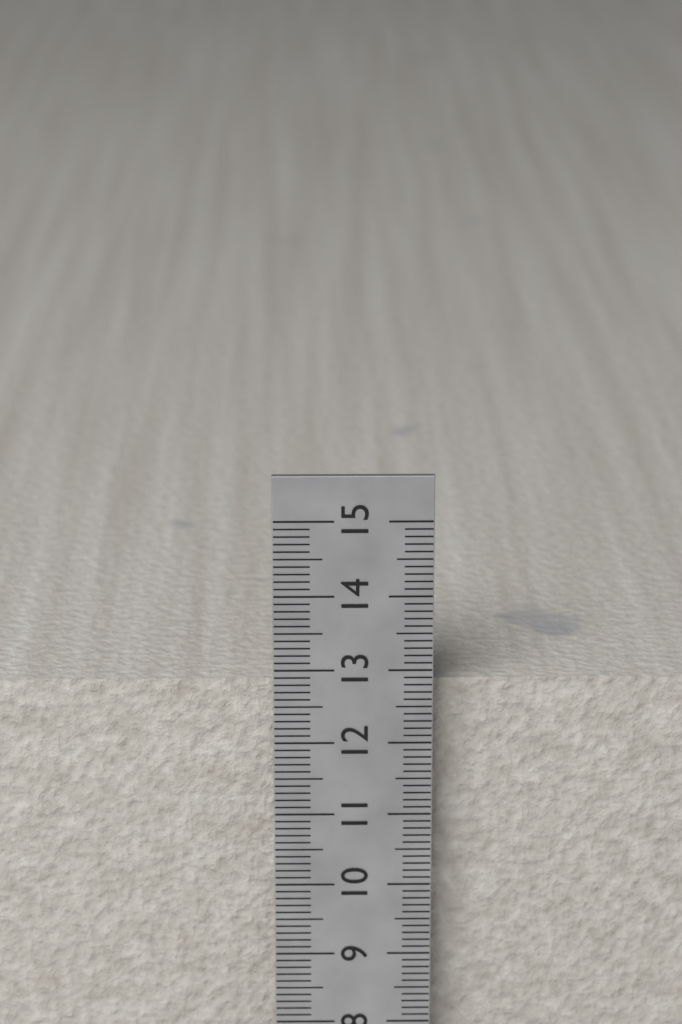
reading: 12.7 cm
